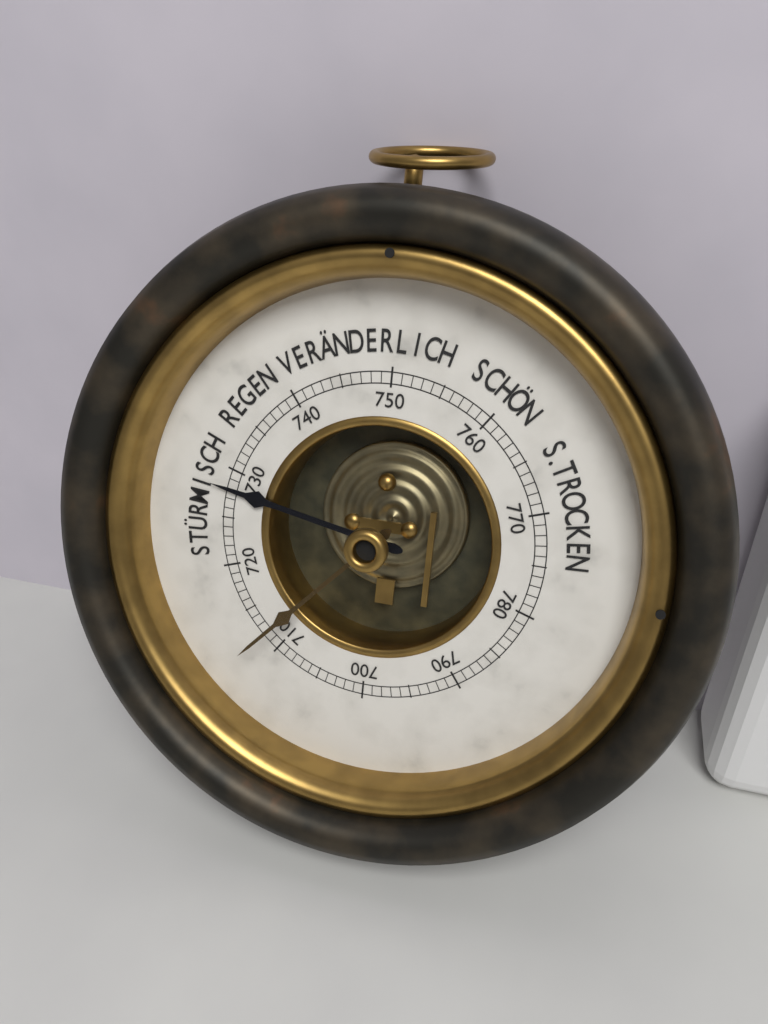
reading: 728 mmHg
